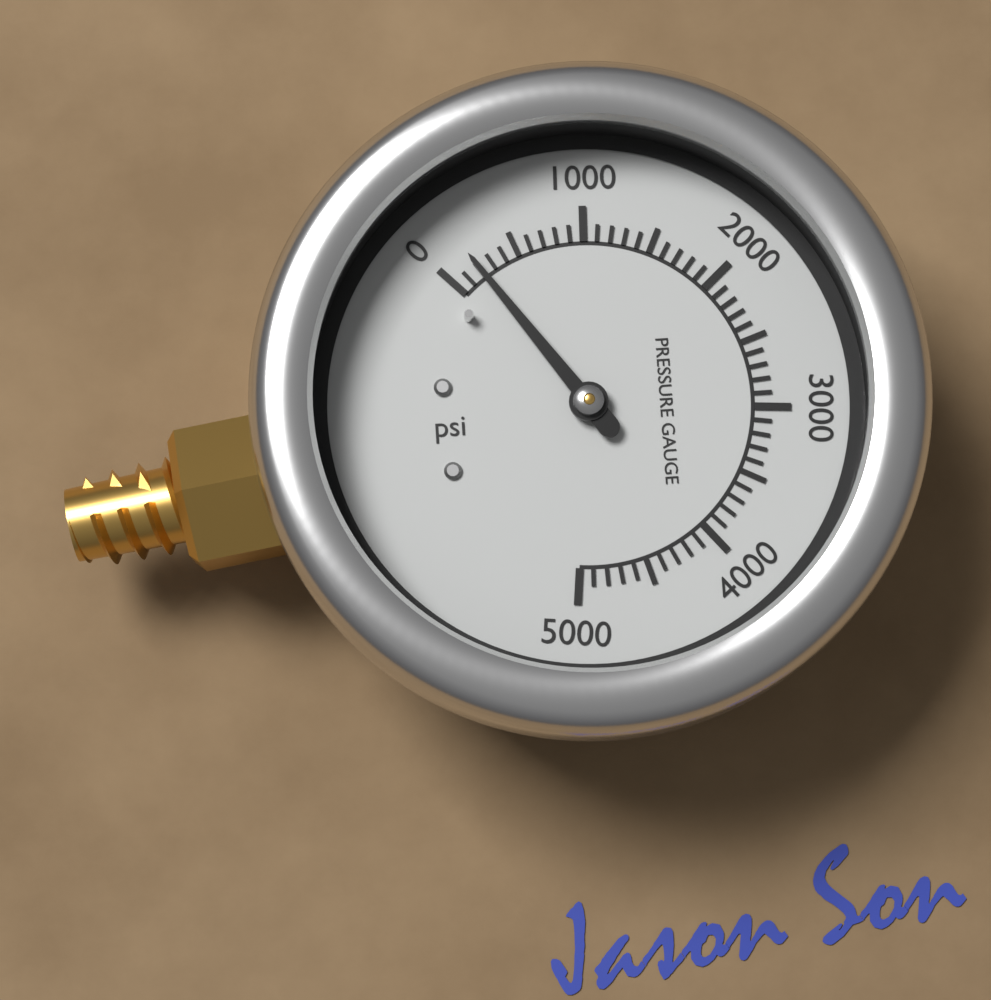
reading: 200 psi
